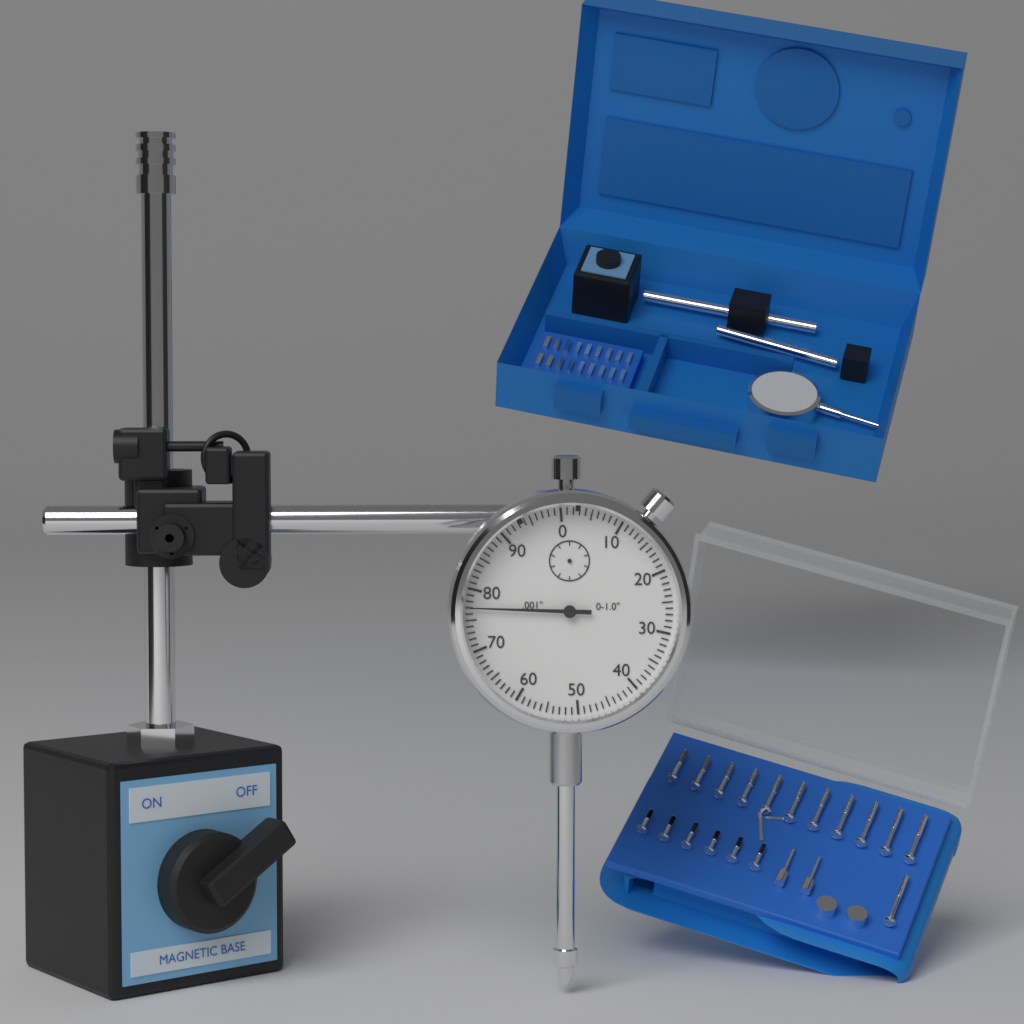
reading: 0.077 in
